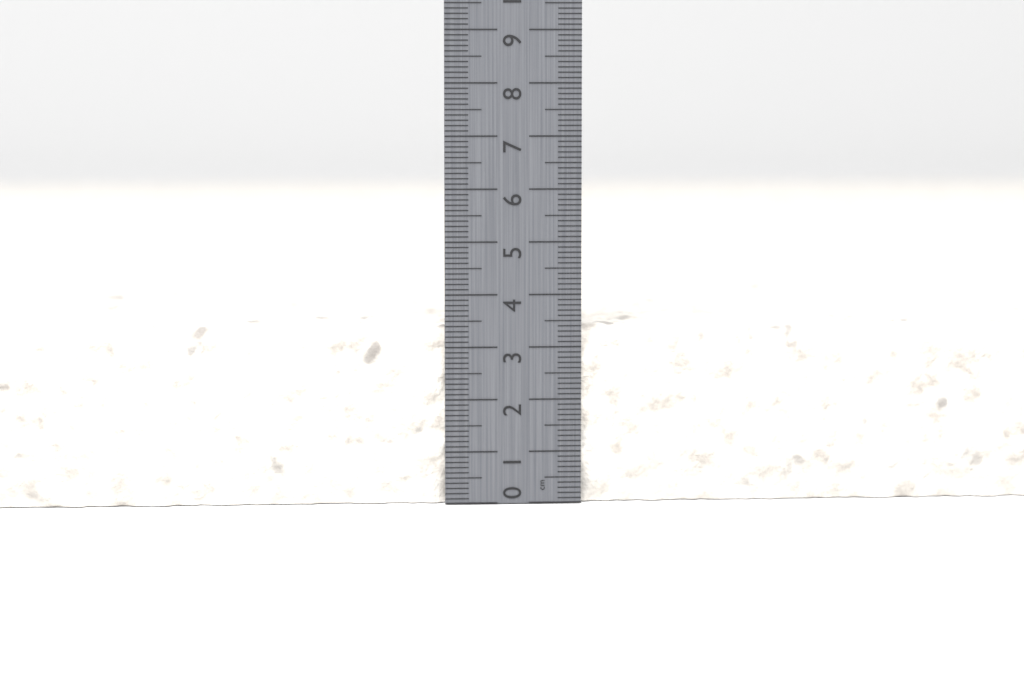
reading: 3.4 cm
